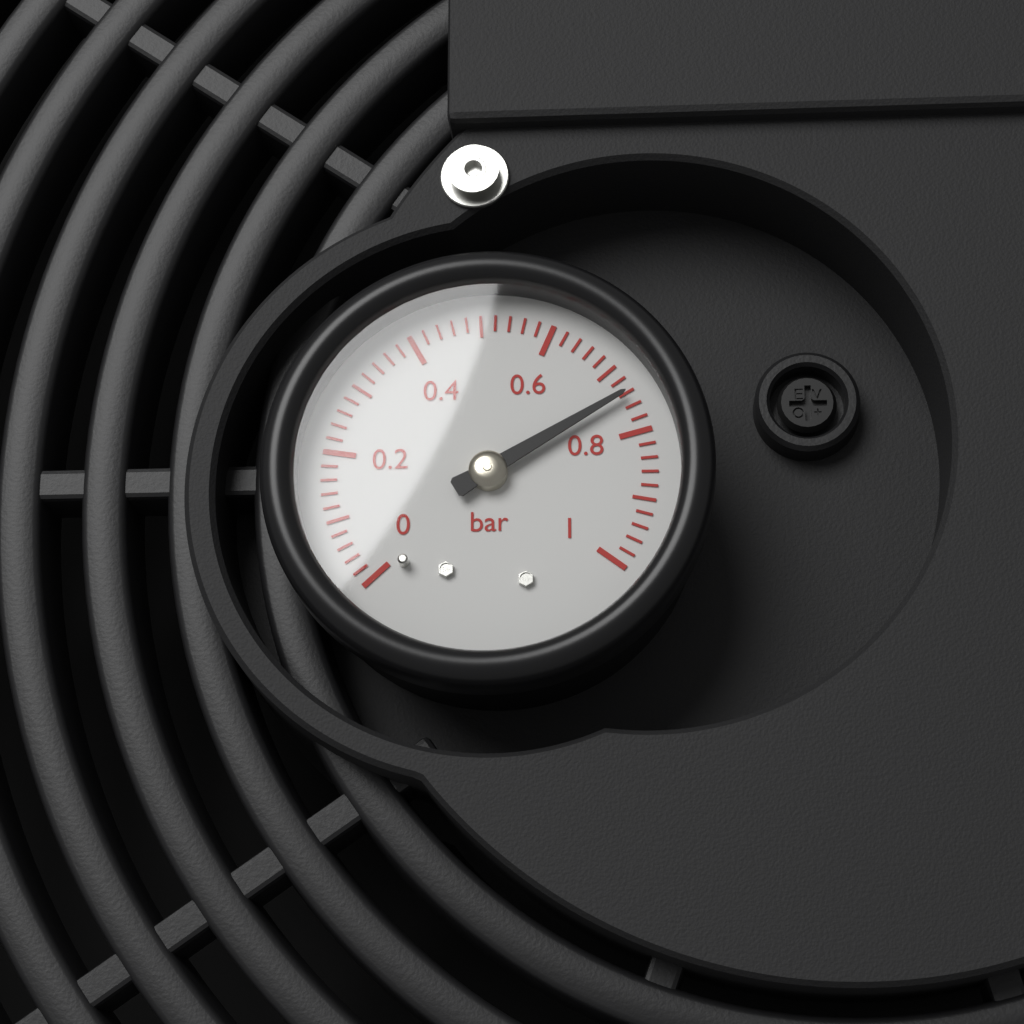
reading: 0.74 bar
